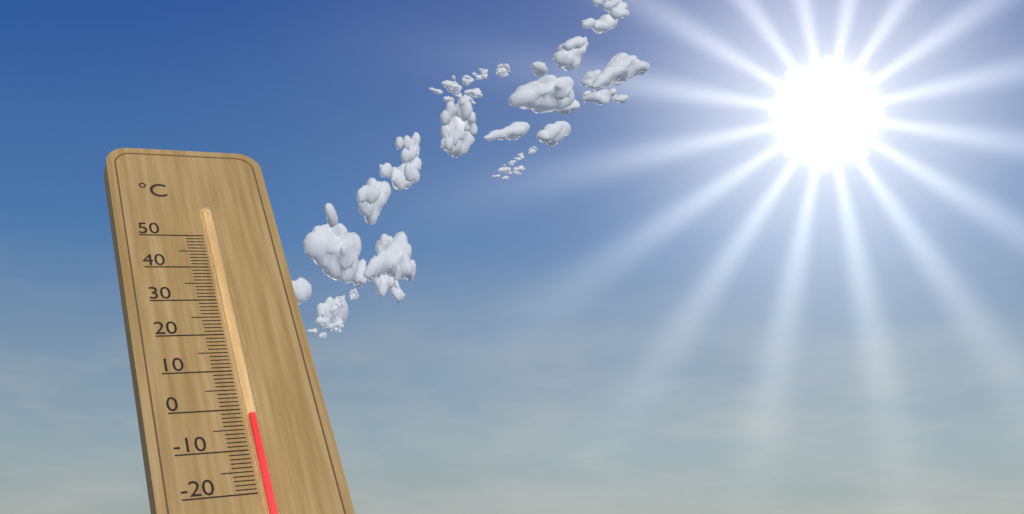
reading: -2 °C
